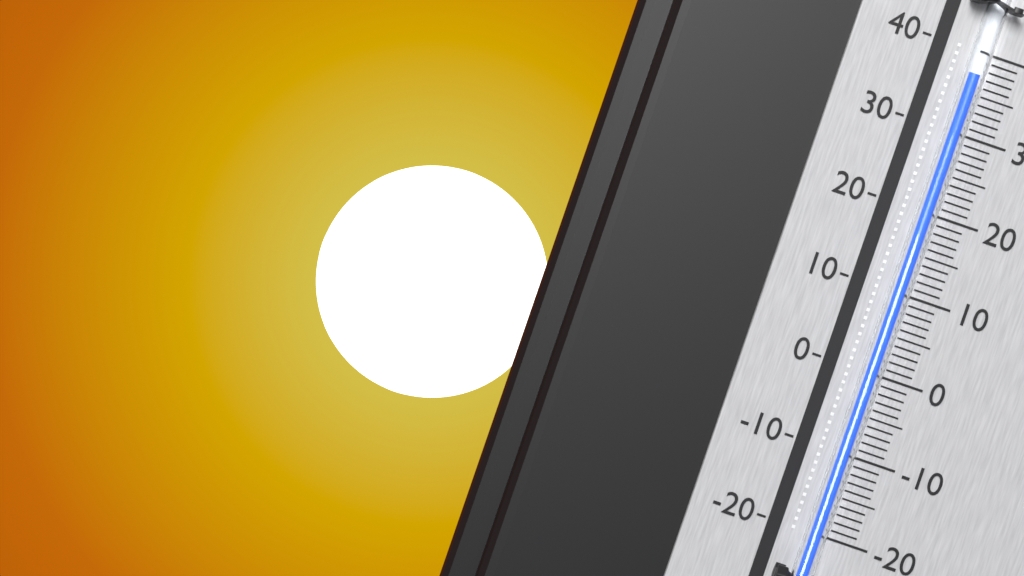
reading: 37 (no unit)
